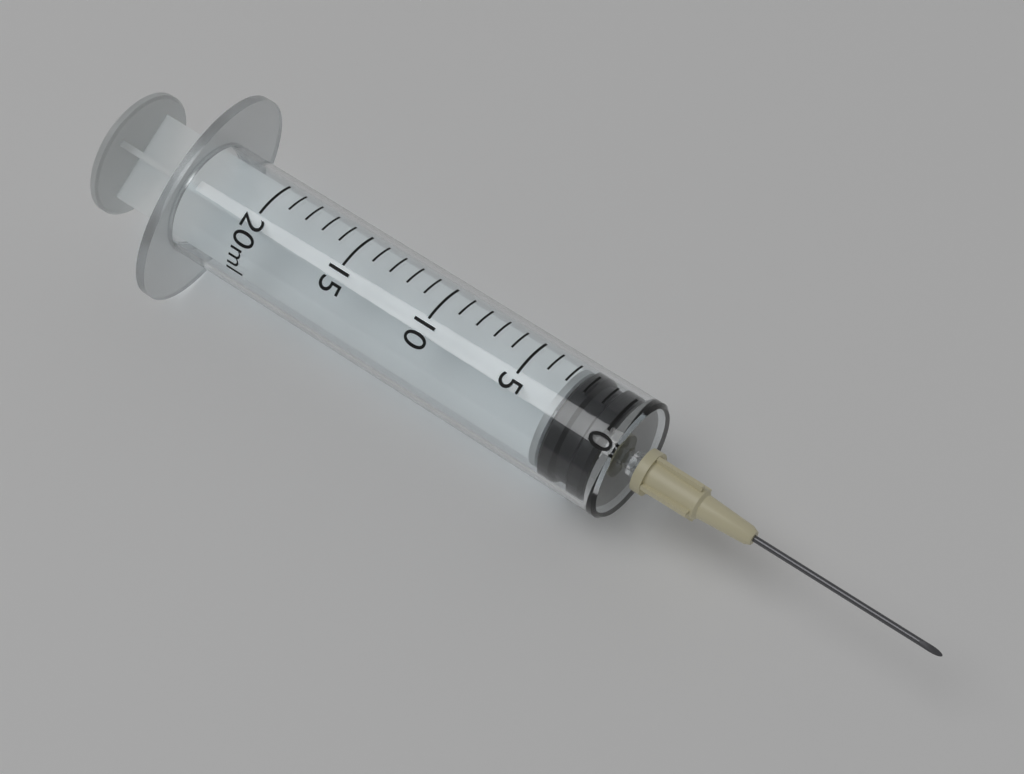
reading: 0 ml
